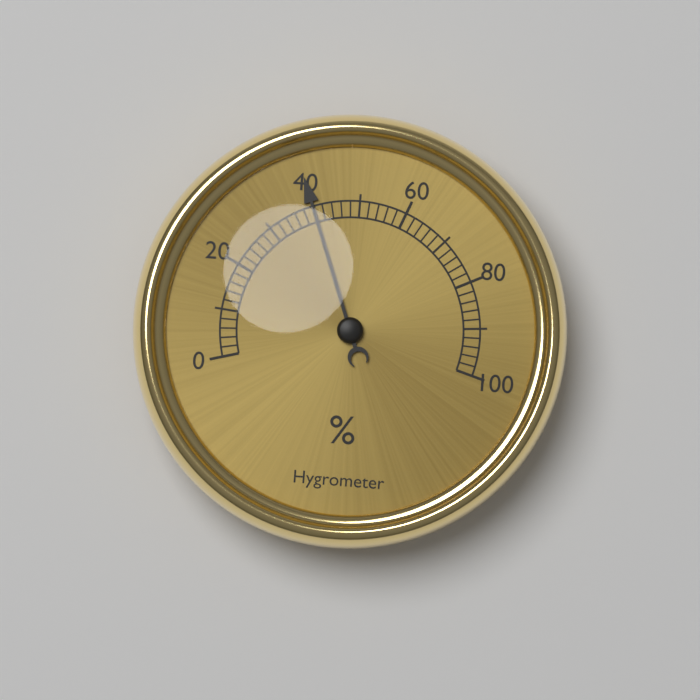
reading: 40 %
